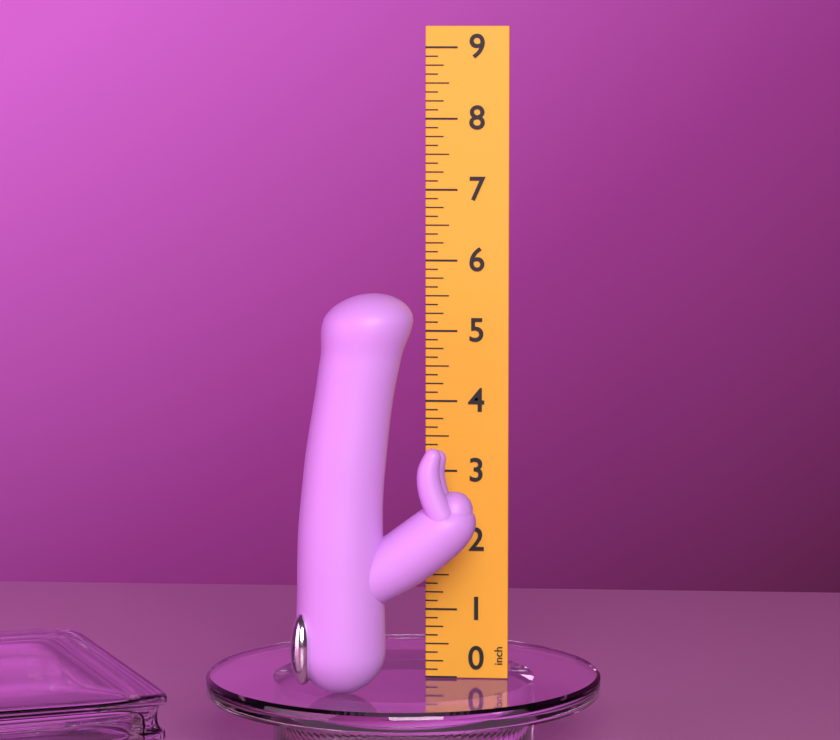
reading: 5.625 inch
